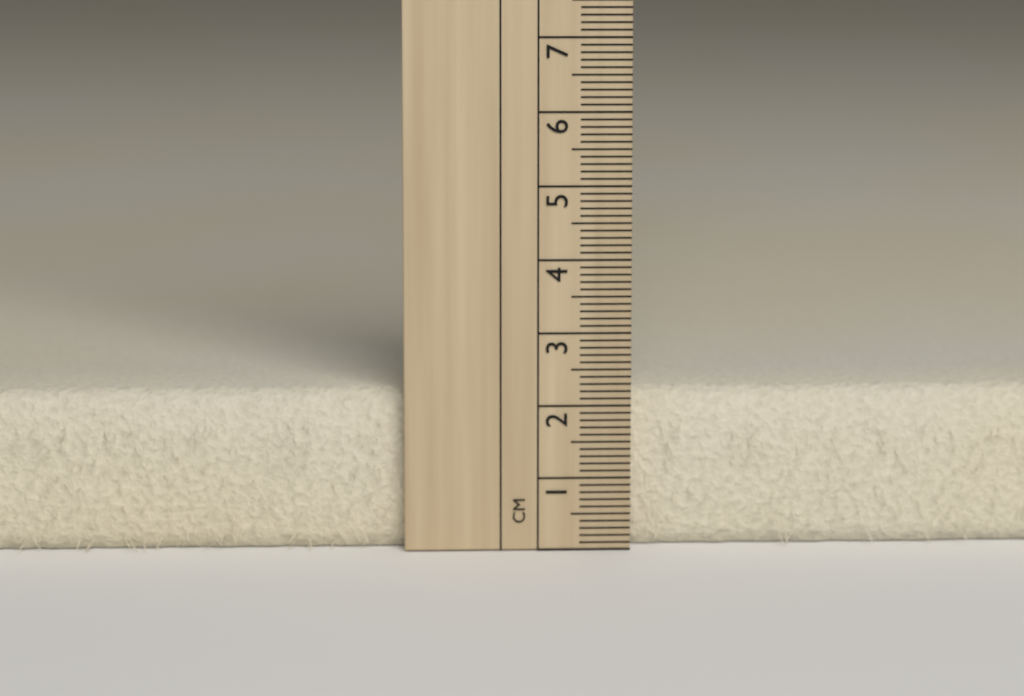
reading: 2.2 cm
